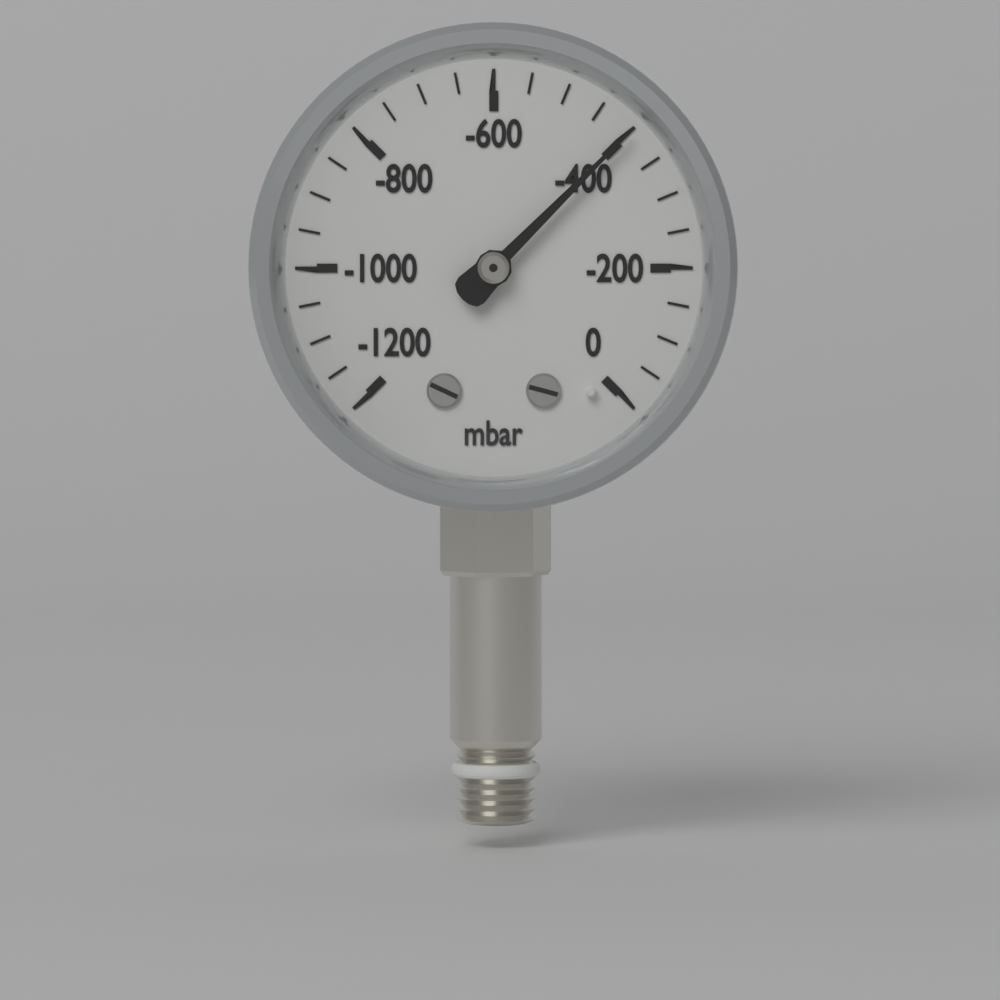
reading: -400 mbar
